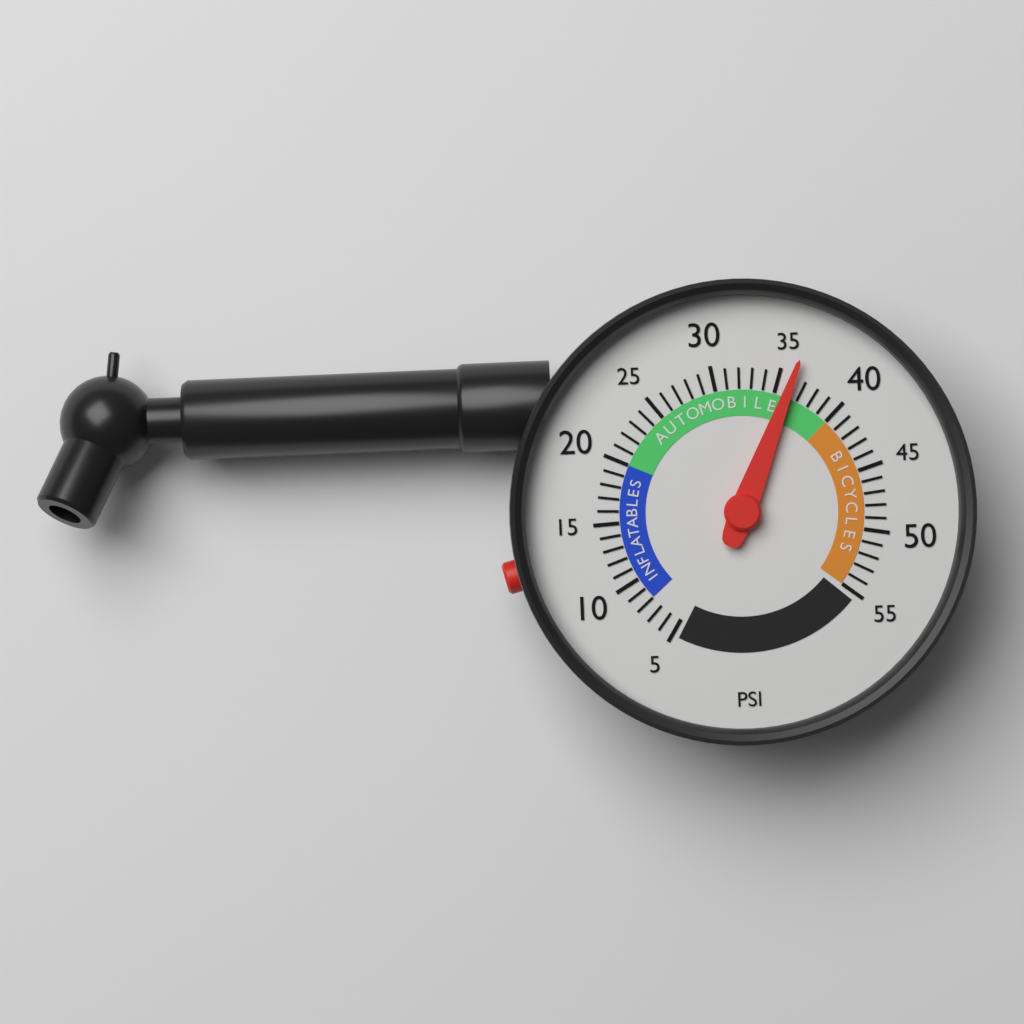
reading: 36 psi
